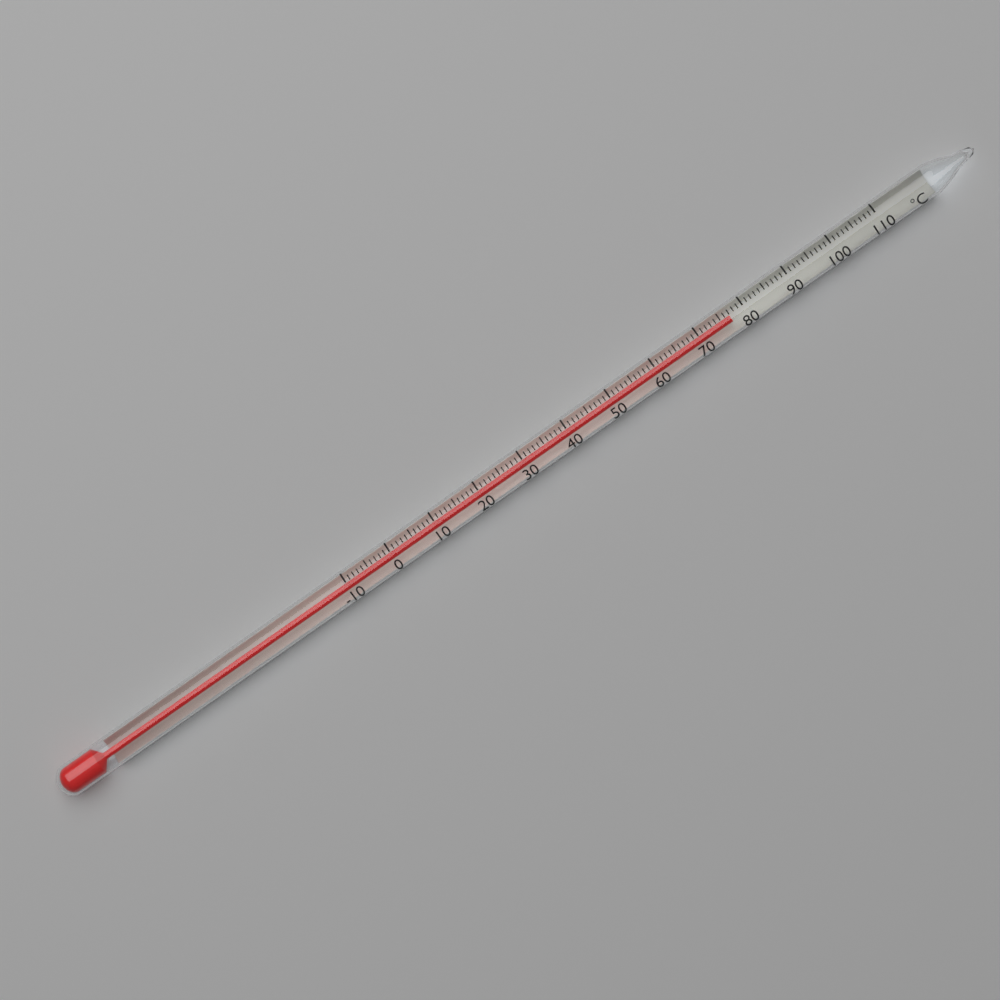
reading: 77 °C
